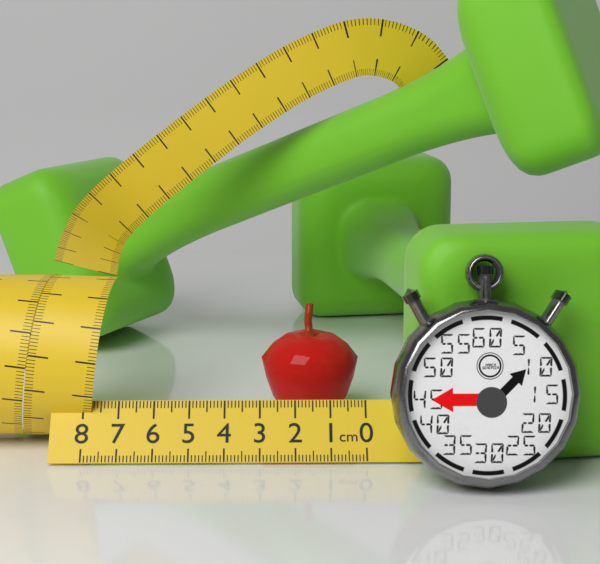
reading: 3.0 cm
